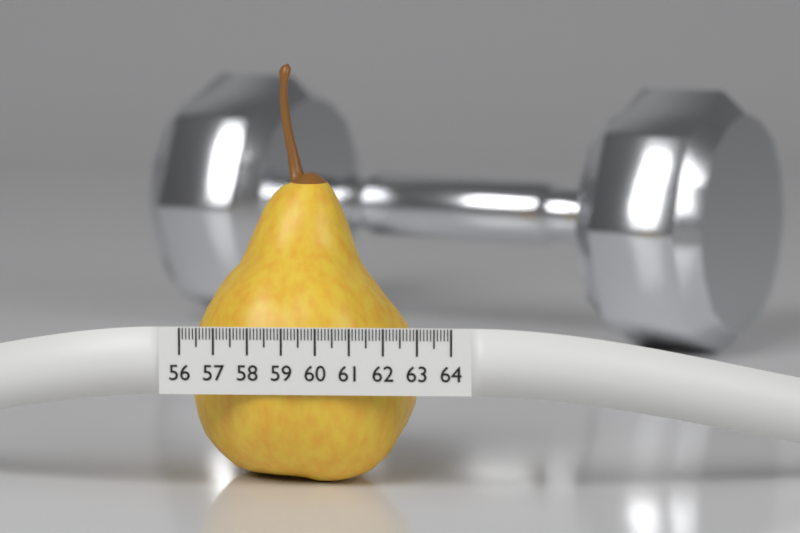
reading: 62.9 (no unit)
